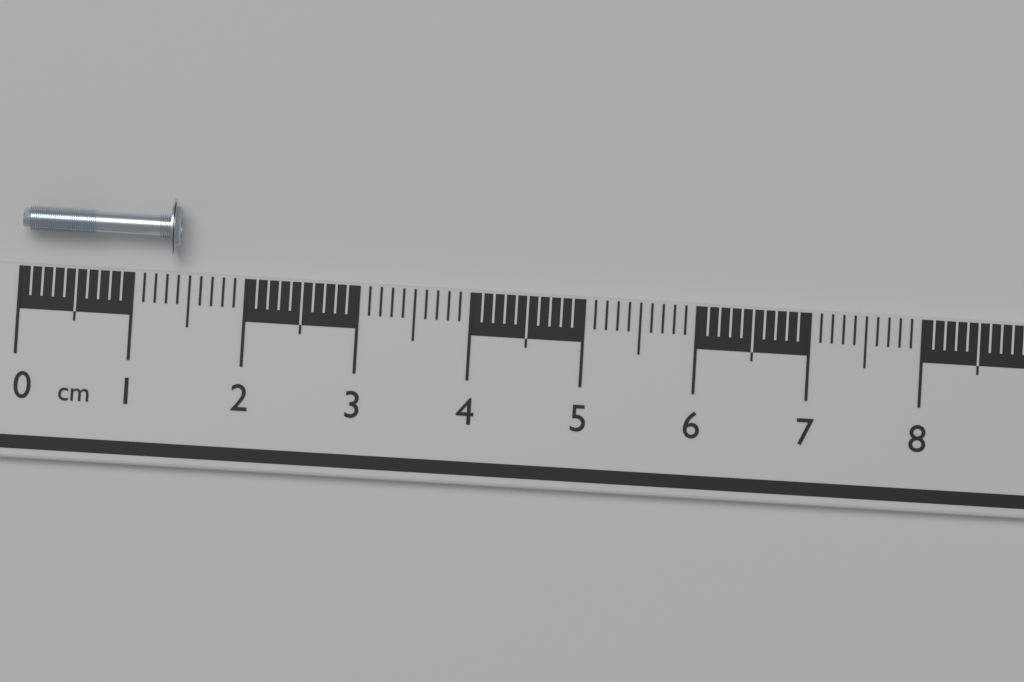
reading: 1.4 cm
